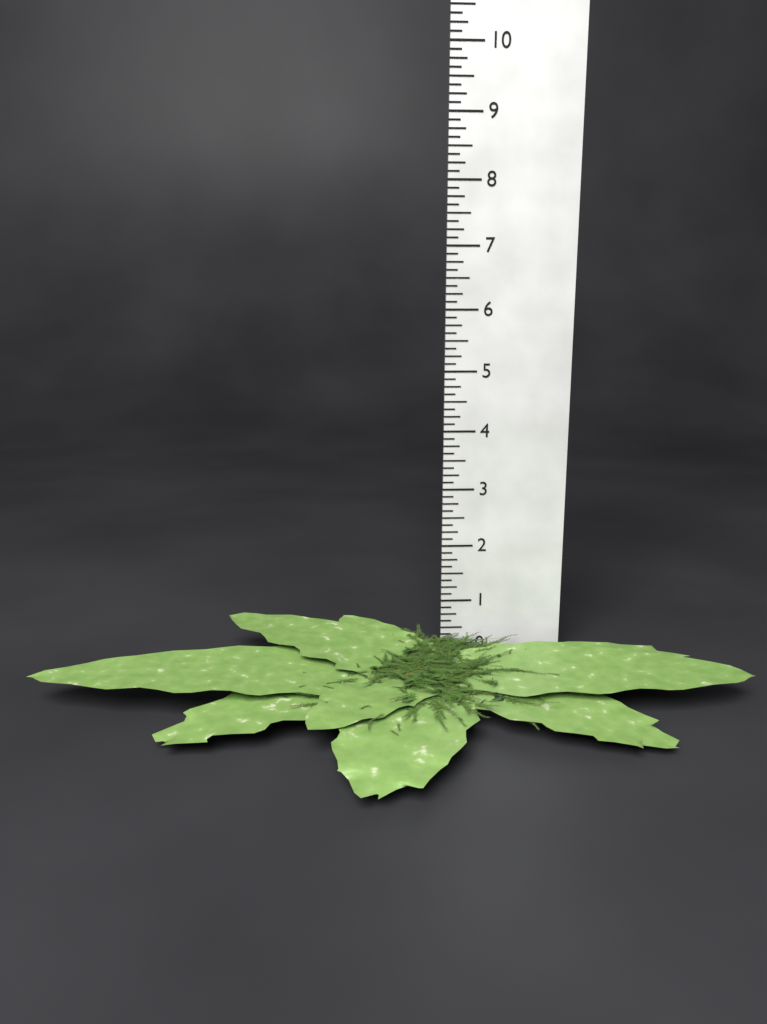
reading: 0.625 (no unit)
